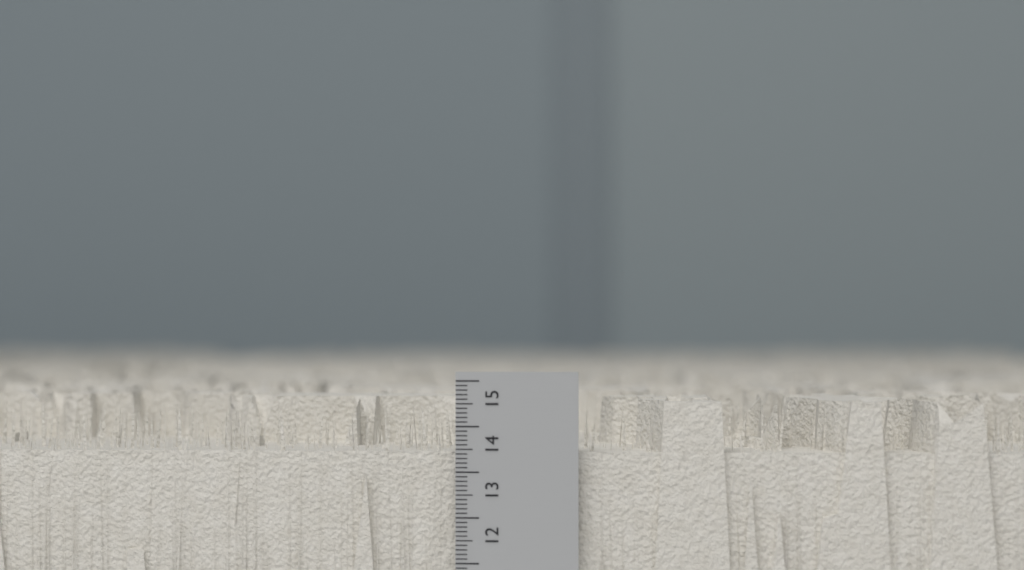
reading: 14.6 cm
